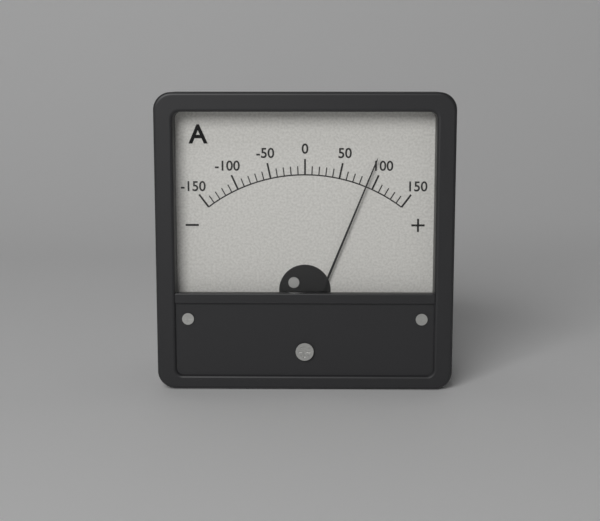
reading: 90 A
